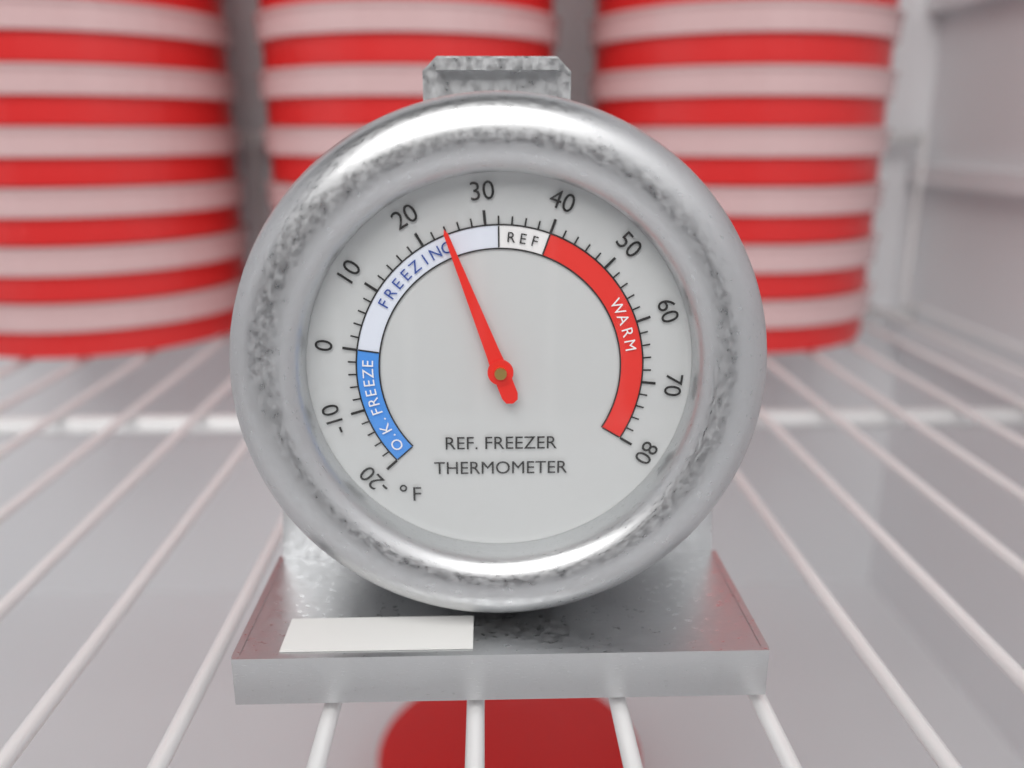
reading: 24 °F
